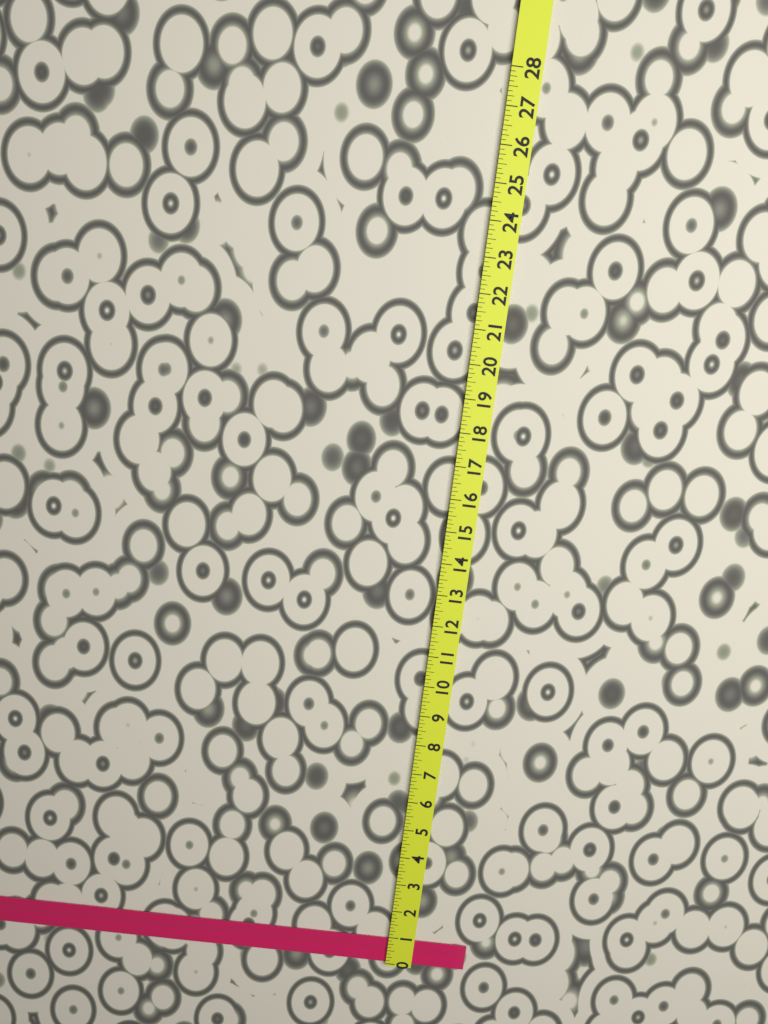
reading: 0.875 (no unit)
